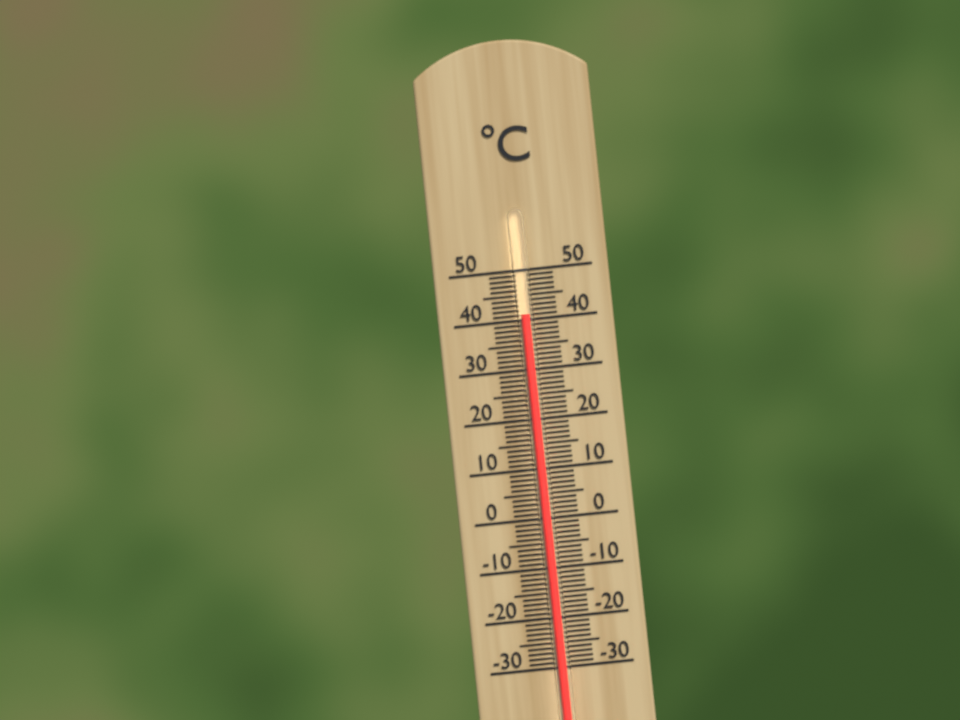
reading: 41 °C
